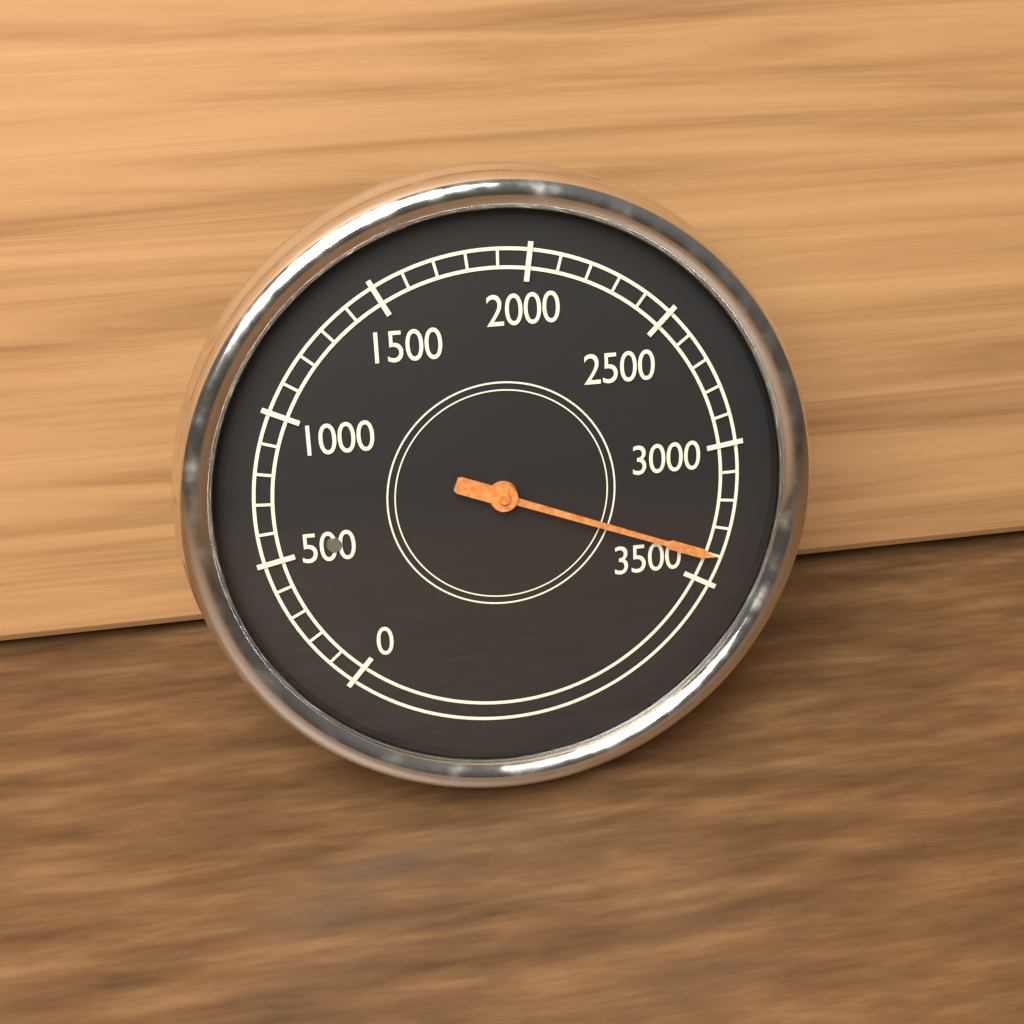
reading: 3400 (no unit)
